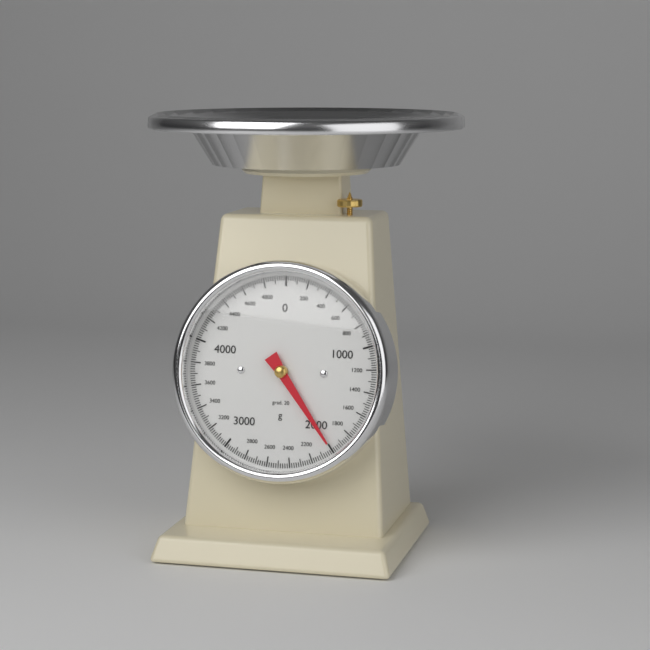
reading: 2000 g
